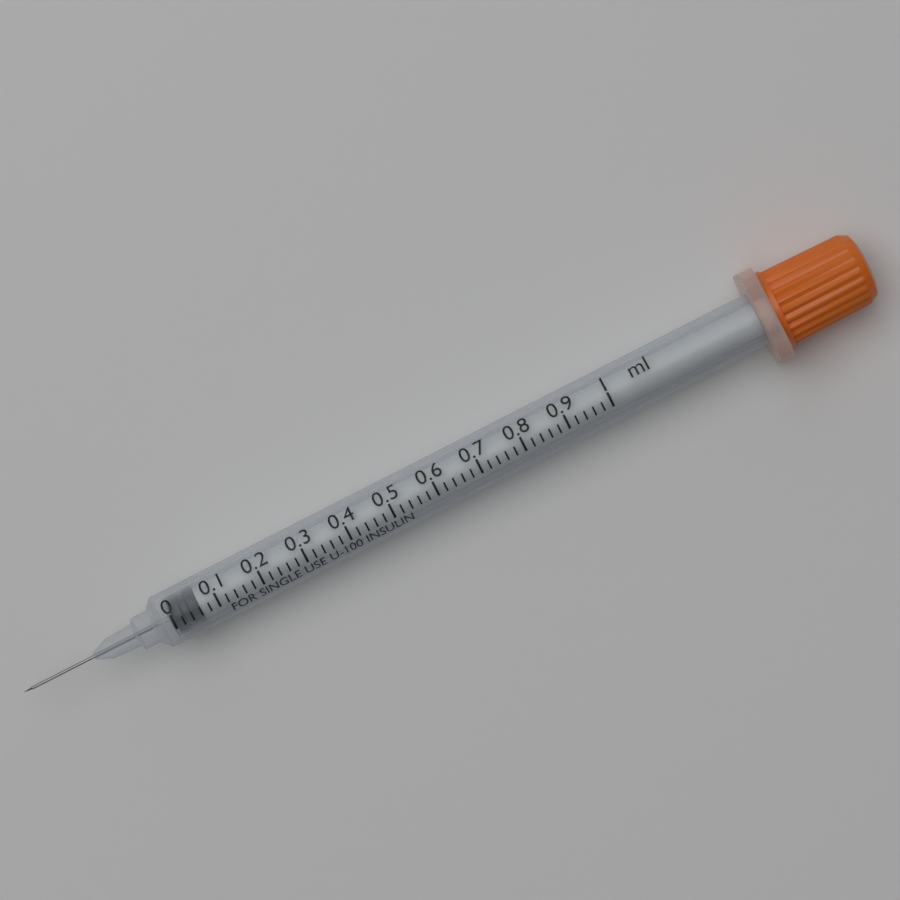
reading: 0.00 ml
